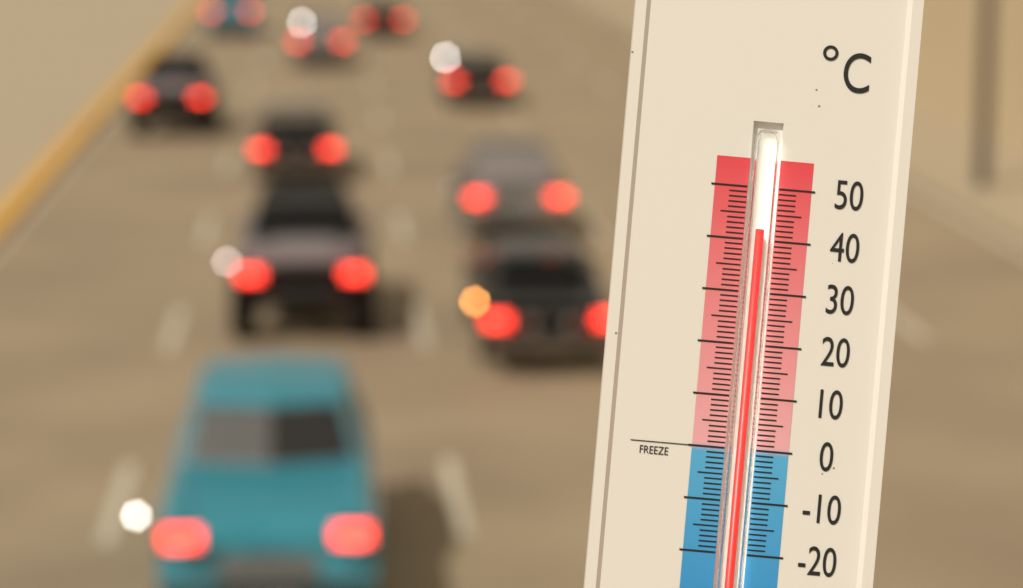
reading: 42 °C
